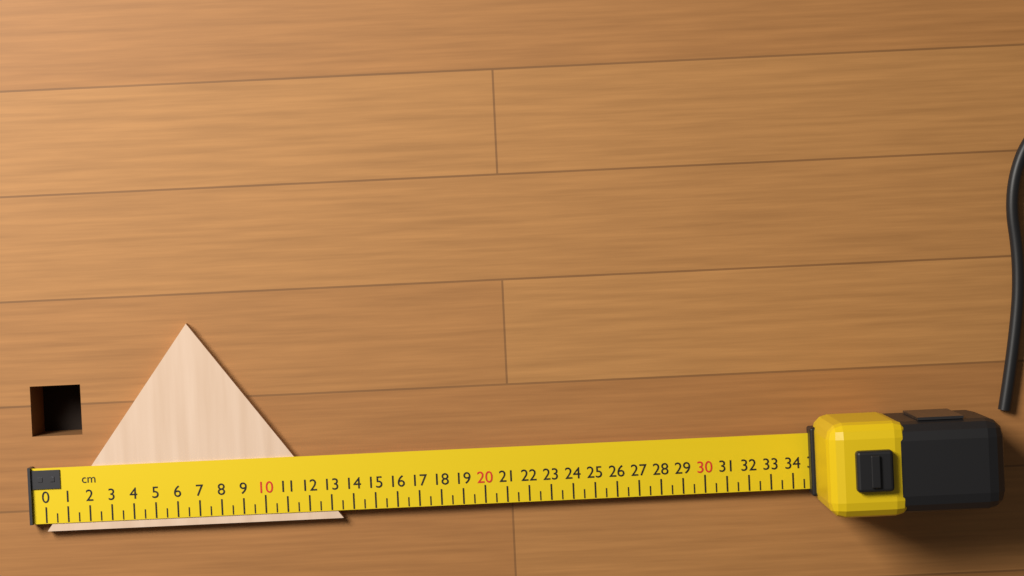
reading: 13.5 cm
